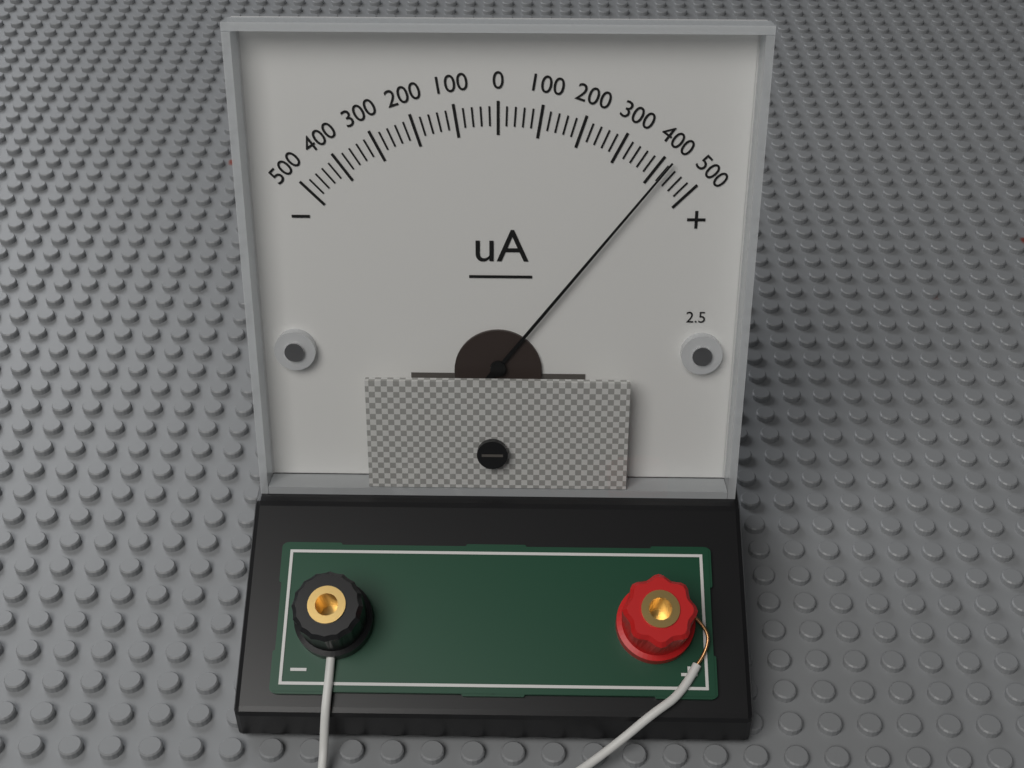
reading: 420 uA
